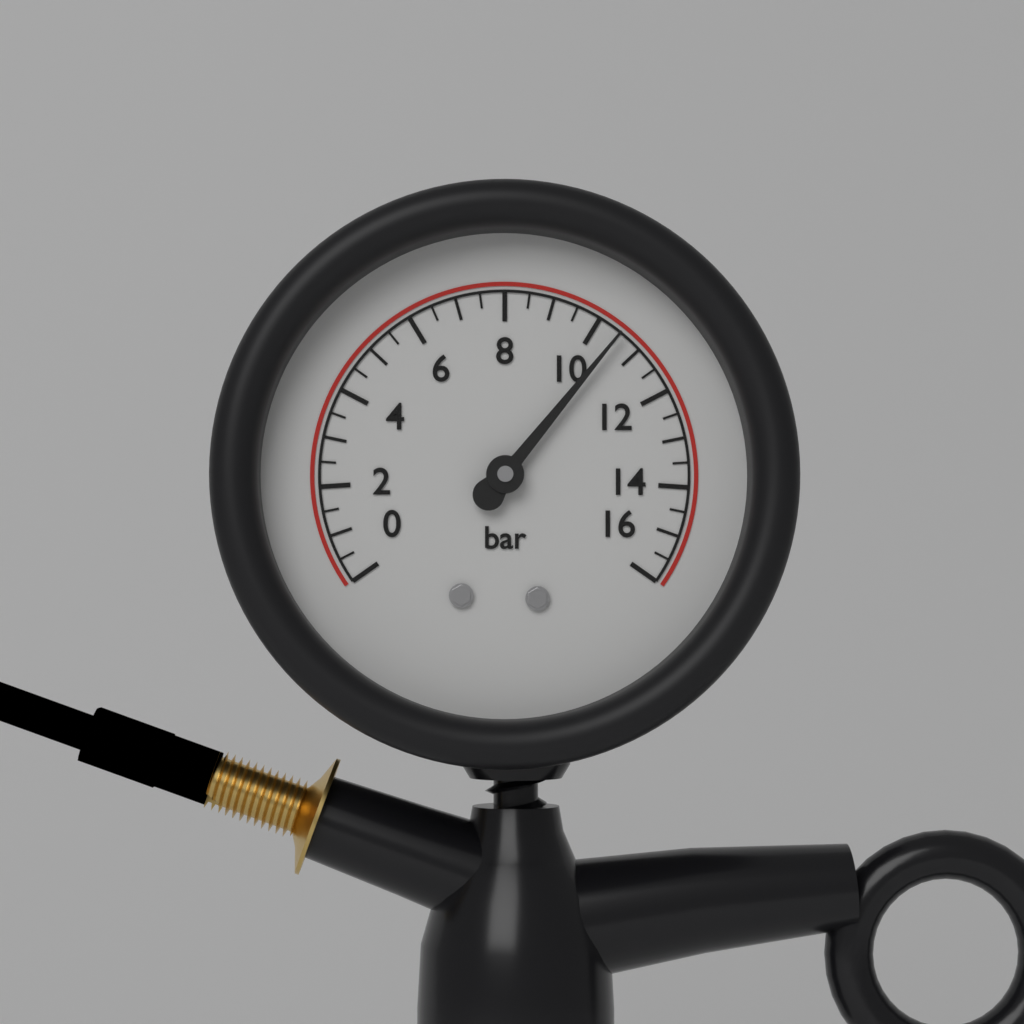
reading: 10.5 bar
